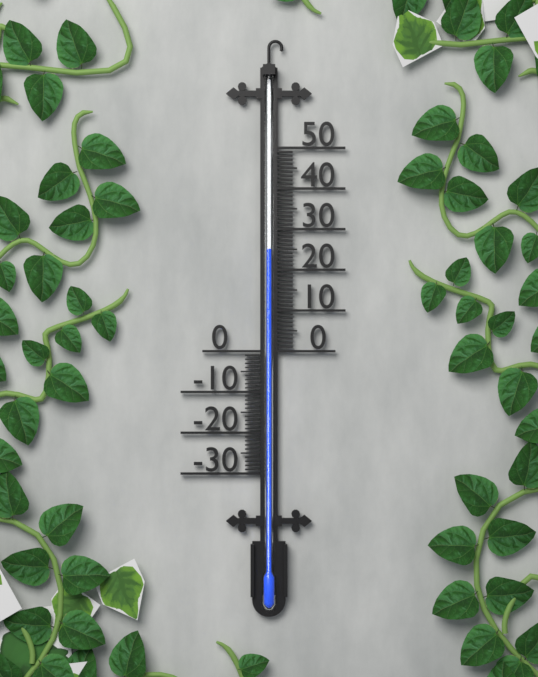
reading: 25 (no unit)
